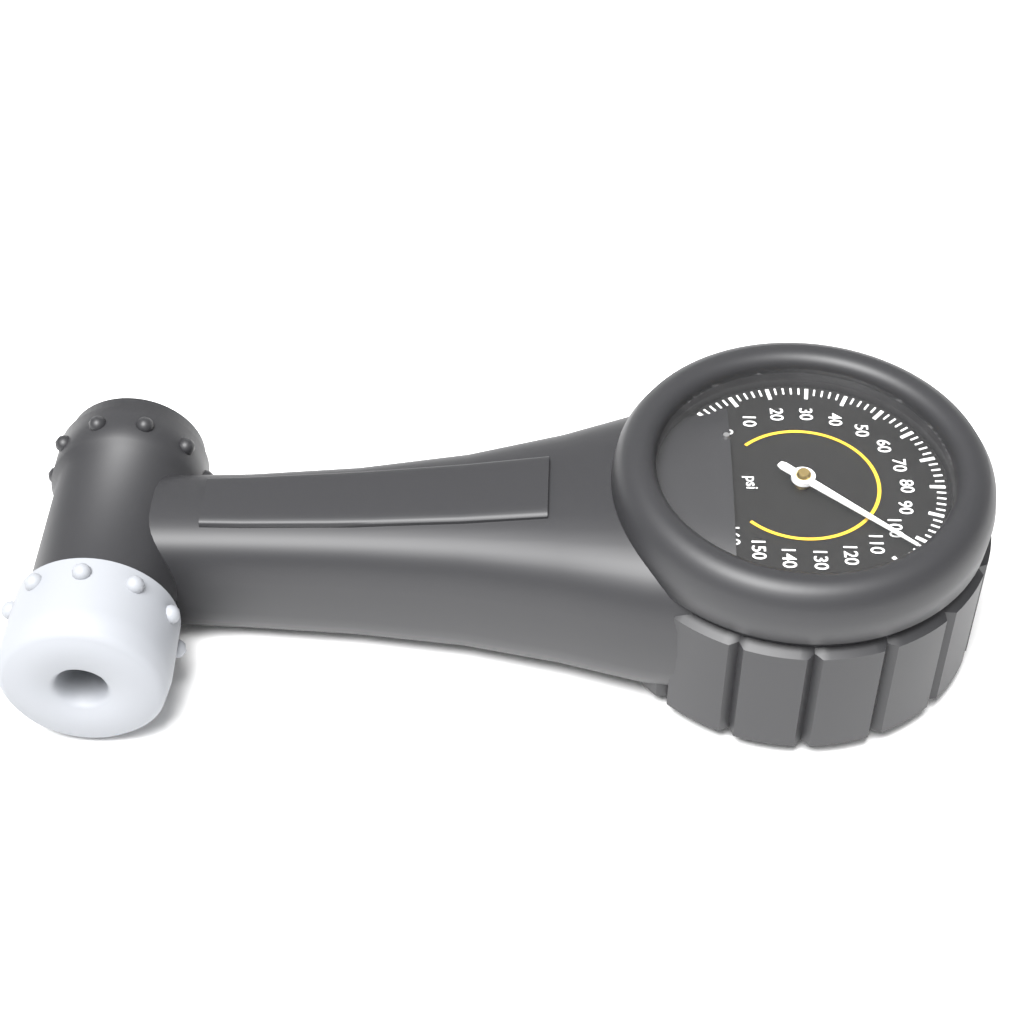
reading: 104 psi
